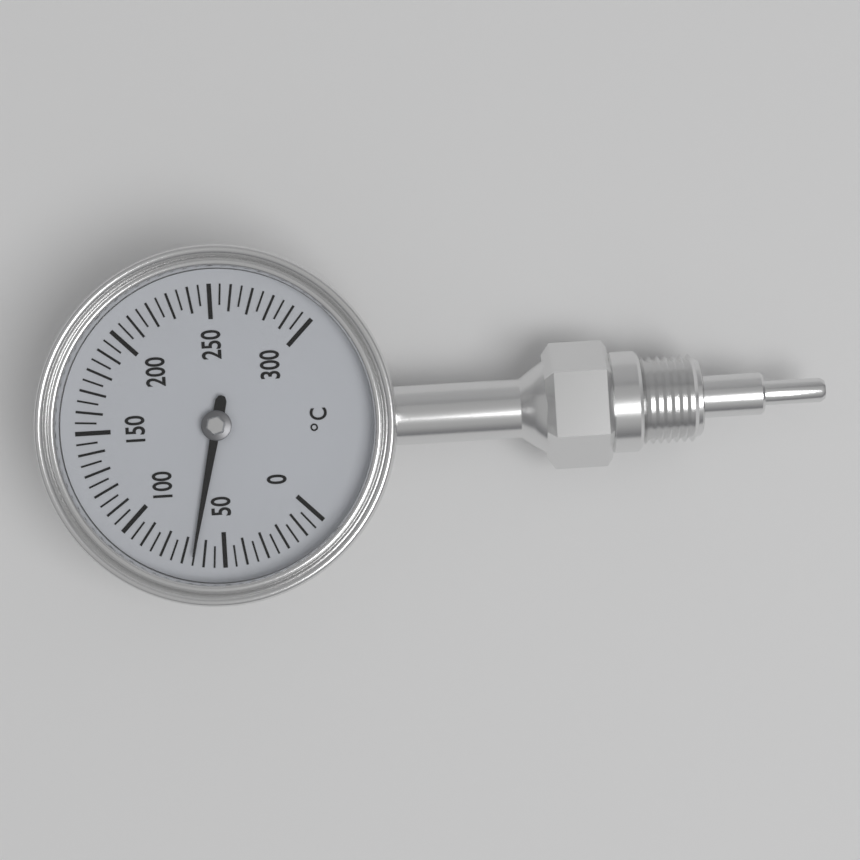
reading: 65 °C
